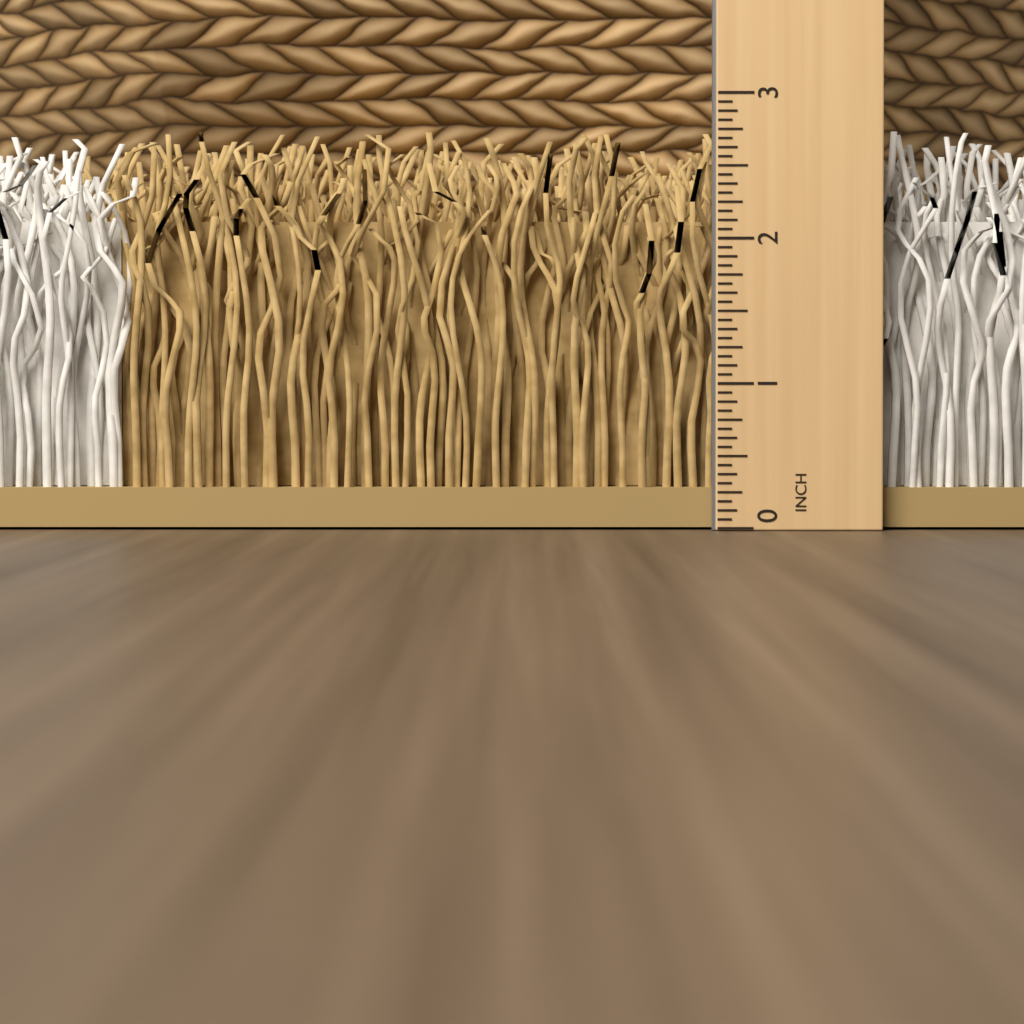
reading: 2.7500 in
